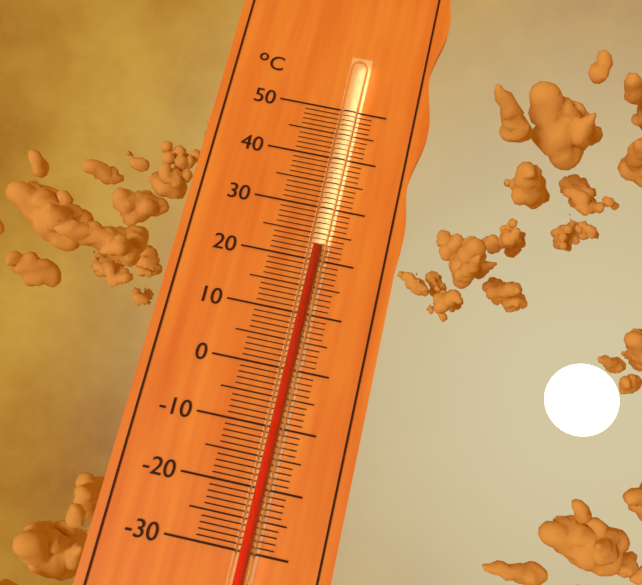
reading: 22 °C
